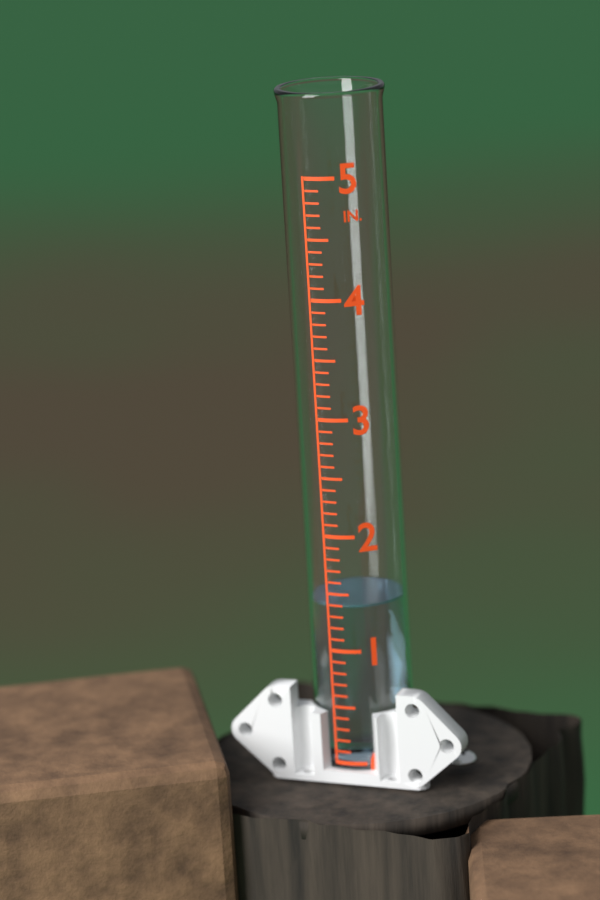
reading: 1.4 in
